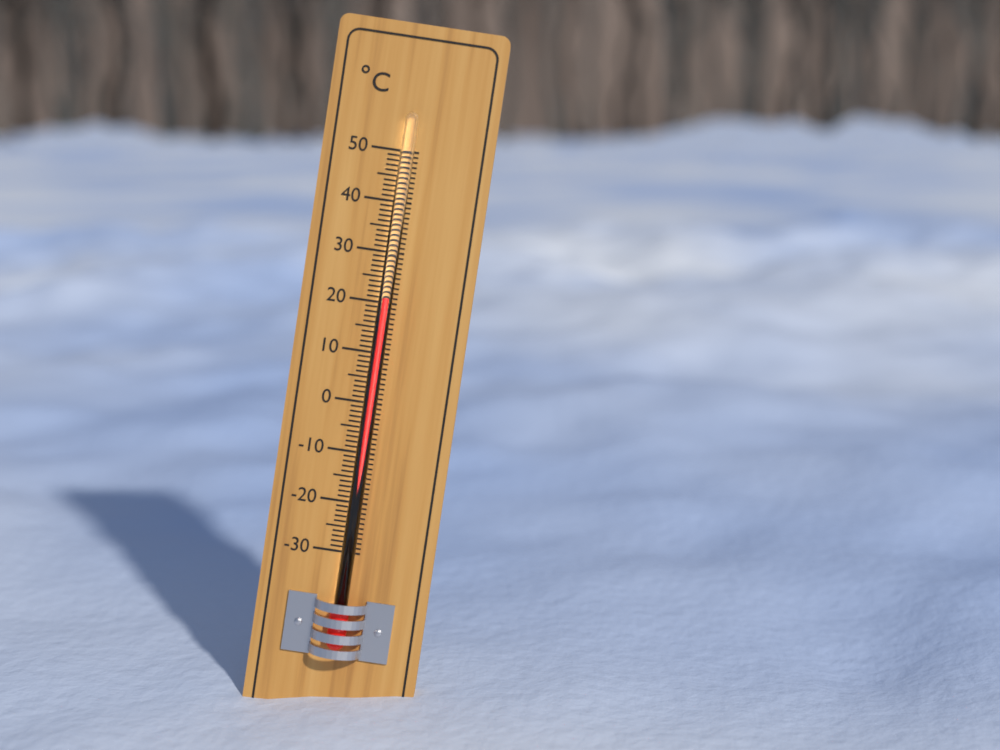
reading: 21 °C
